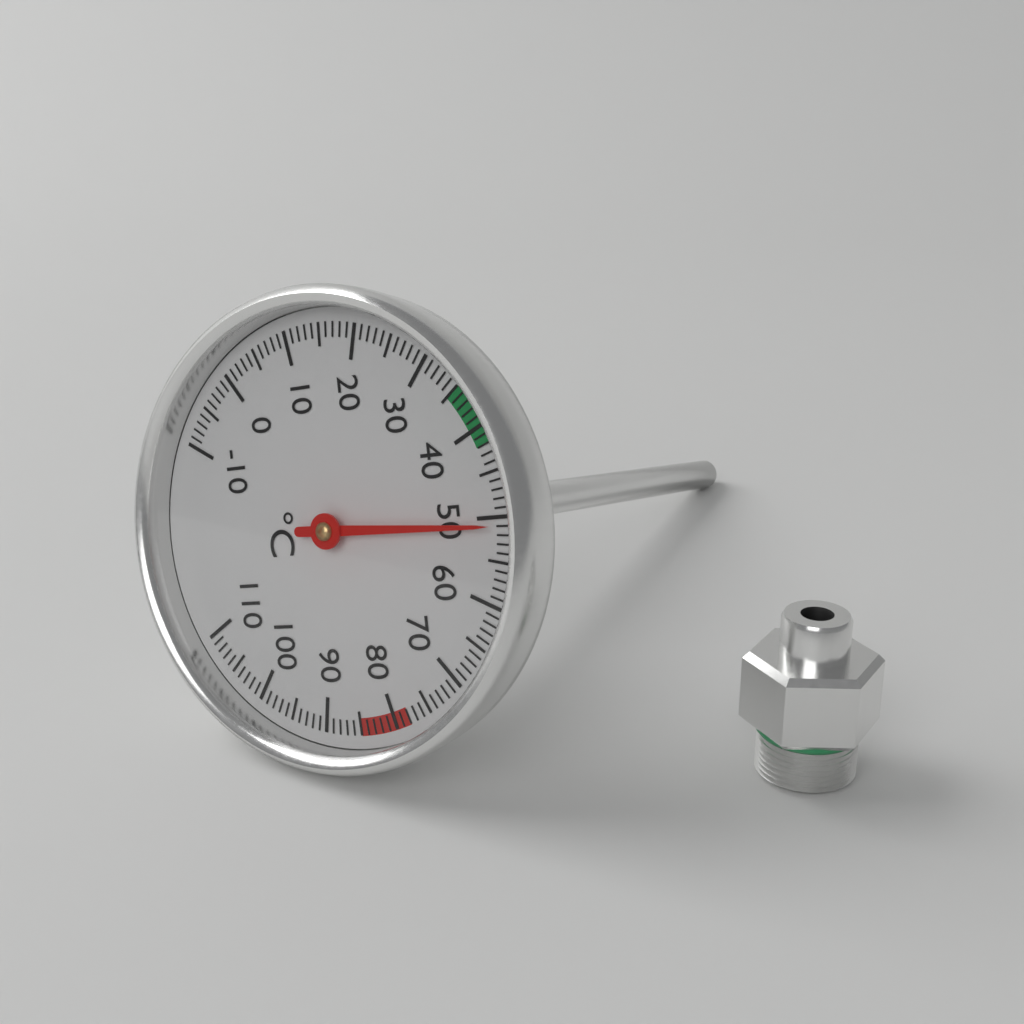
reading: 51 °C
